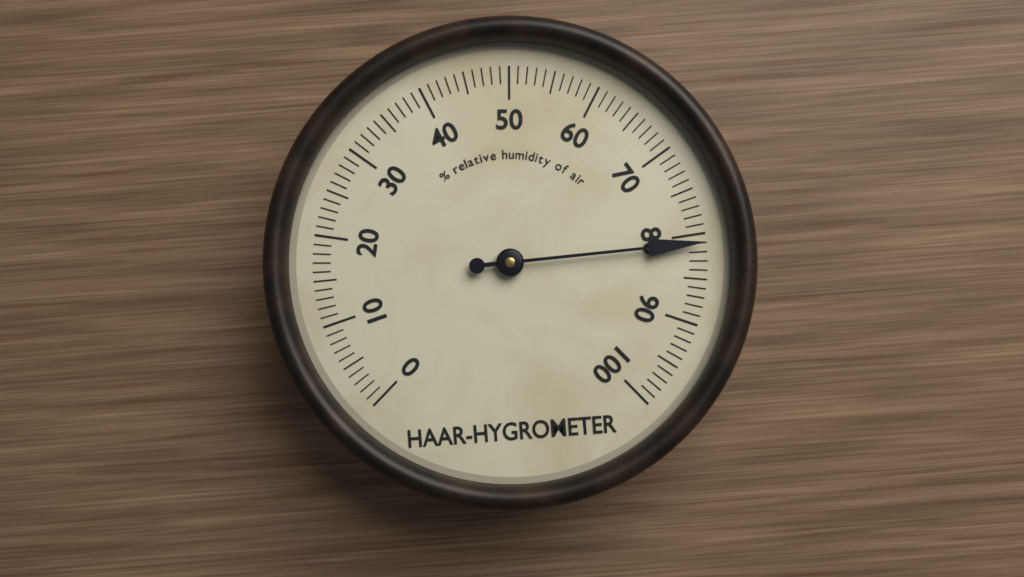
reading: 81 %
